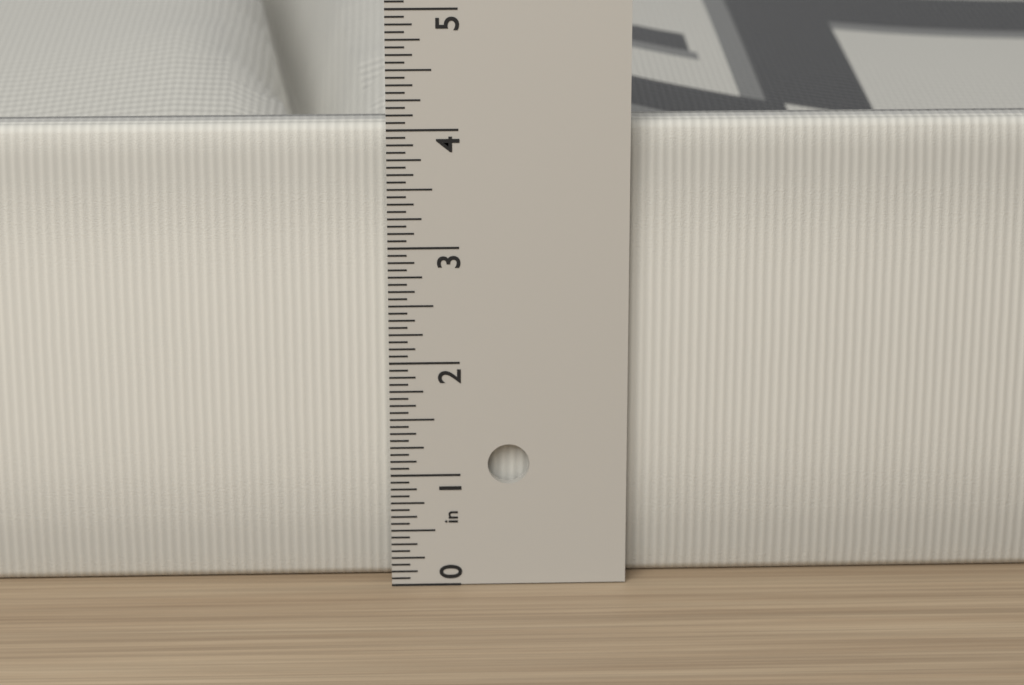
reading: 4.0000 in
